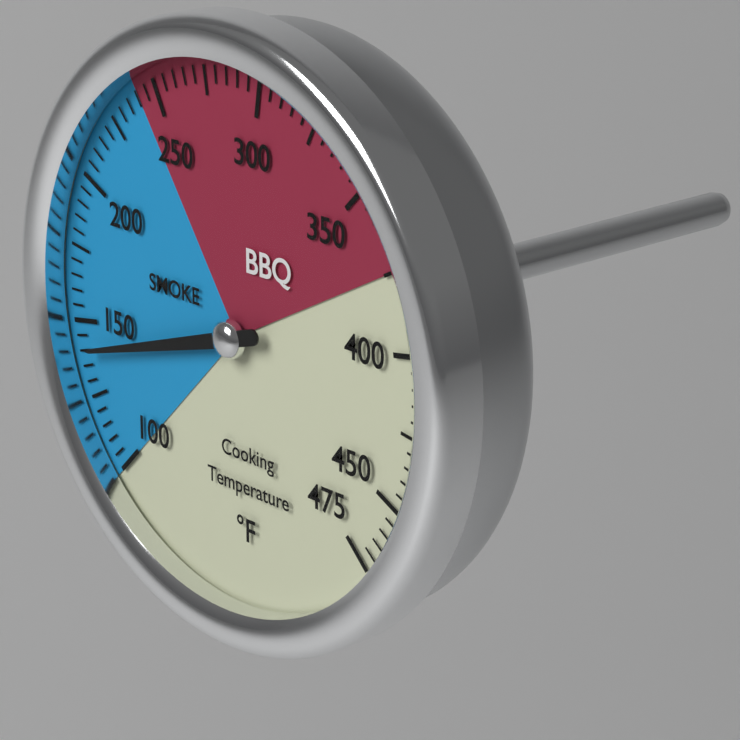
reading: 140 °F
